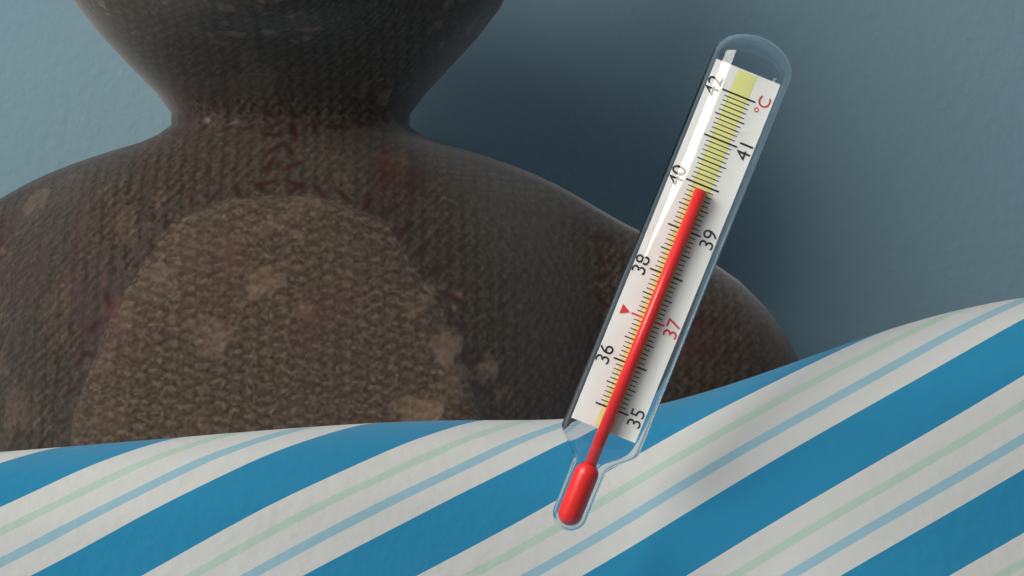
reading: 39.9 °C
